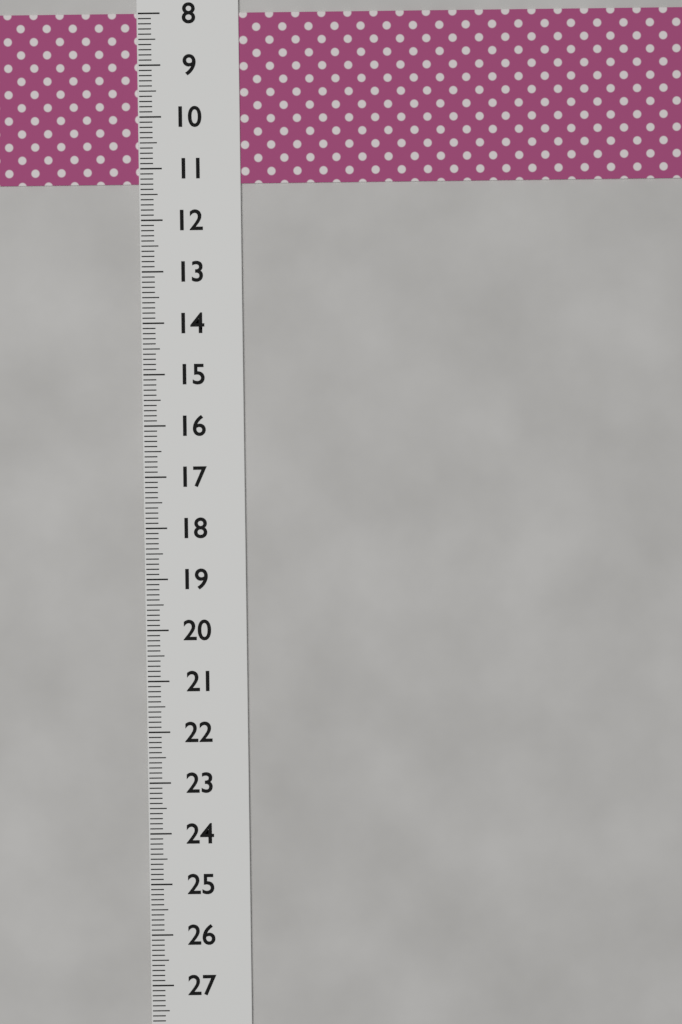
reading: 11.3 (no unit)
